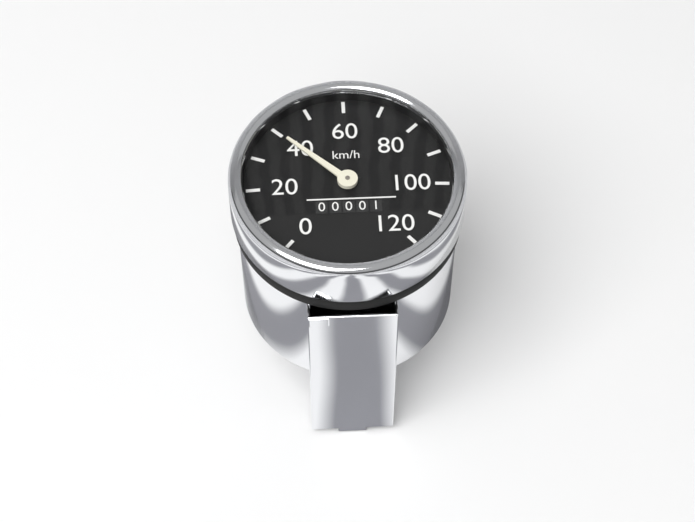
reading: 40 km/h
